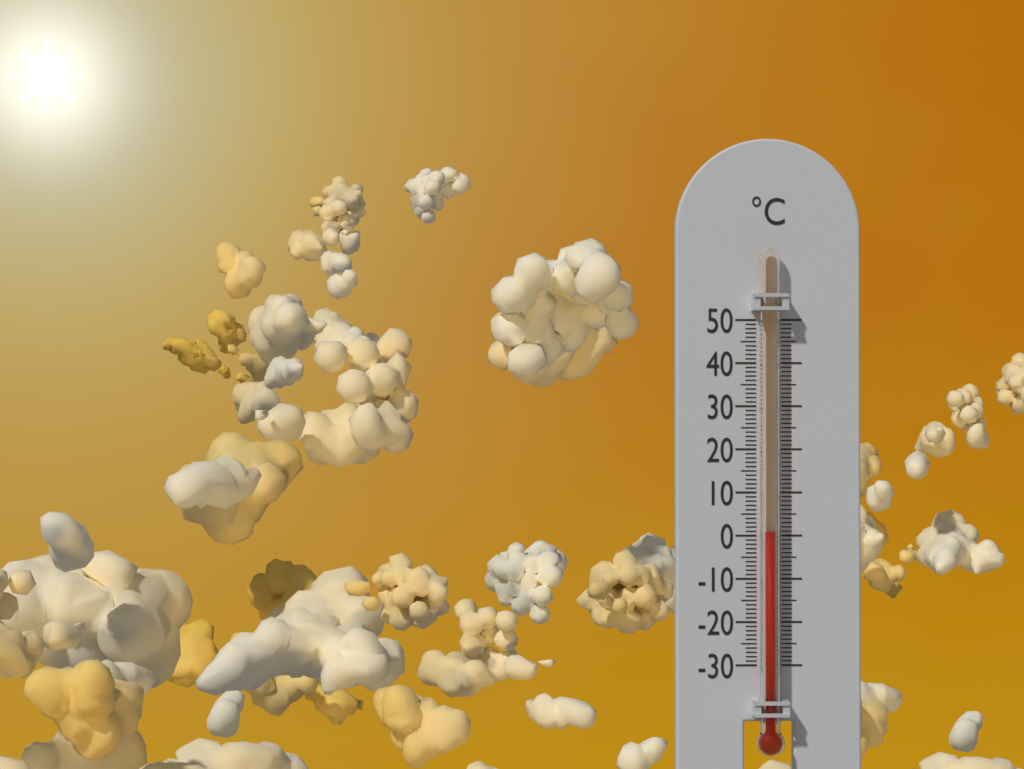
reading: 1 °C
